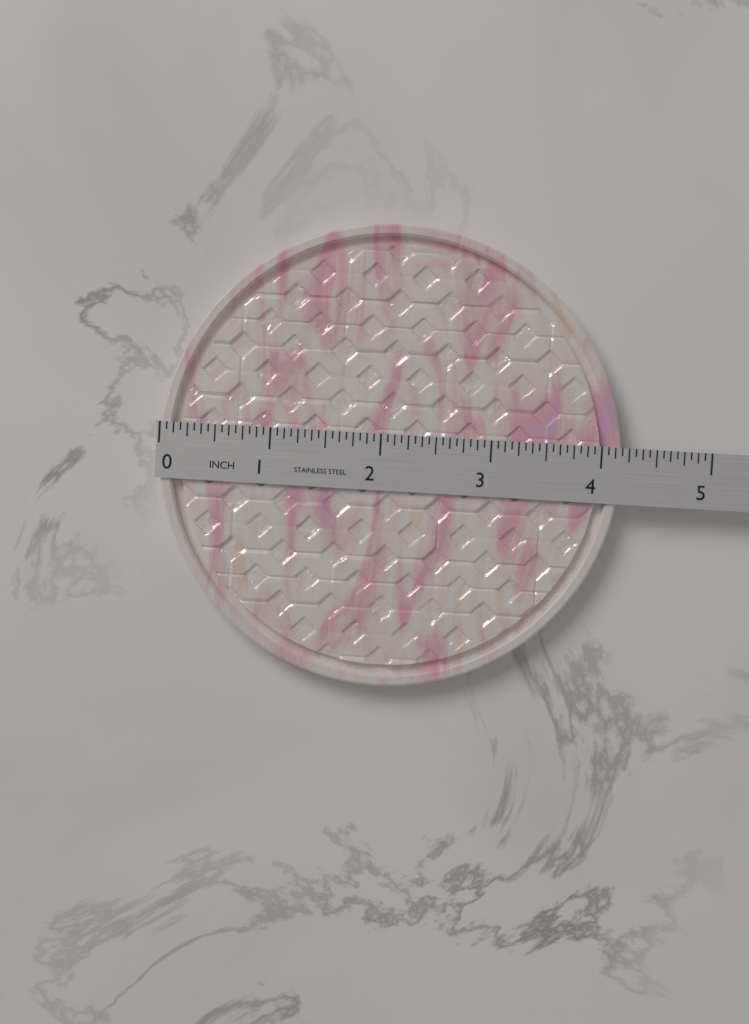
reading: 4.1875 in
